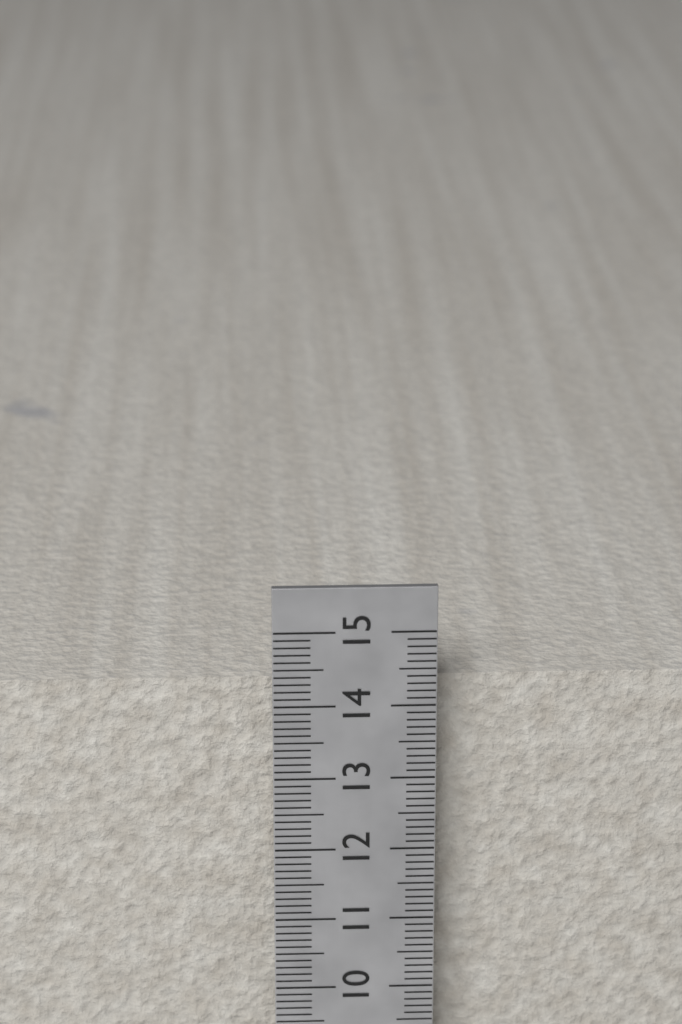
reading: 14.2 cm
